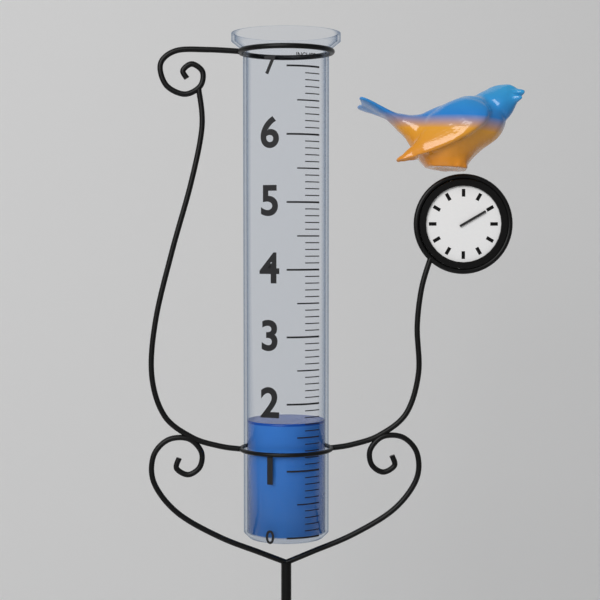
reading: 1.7 in
